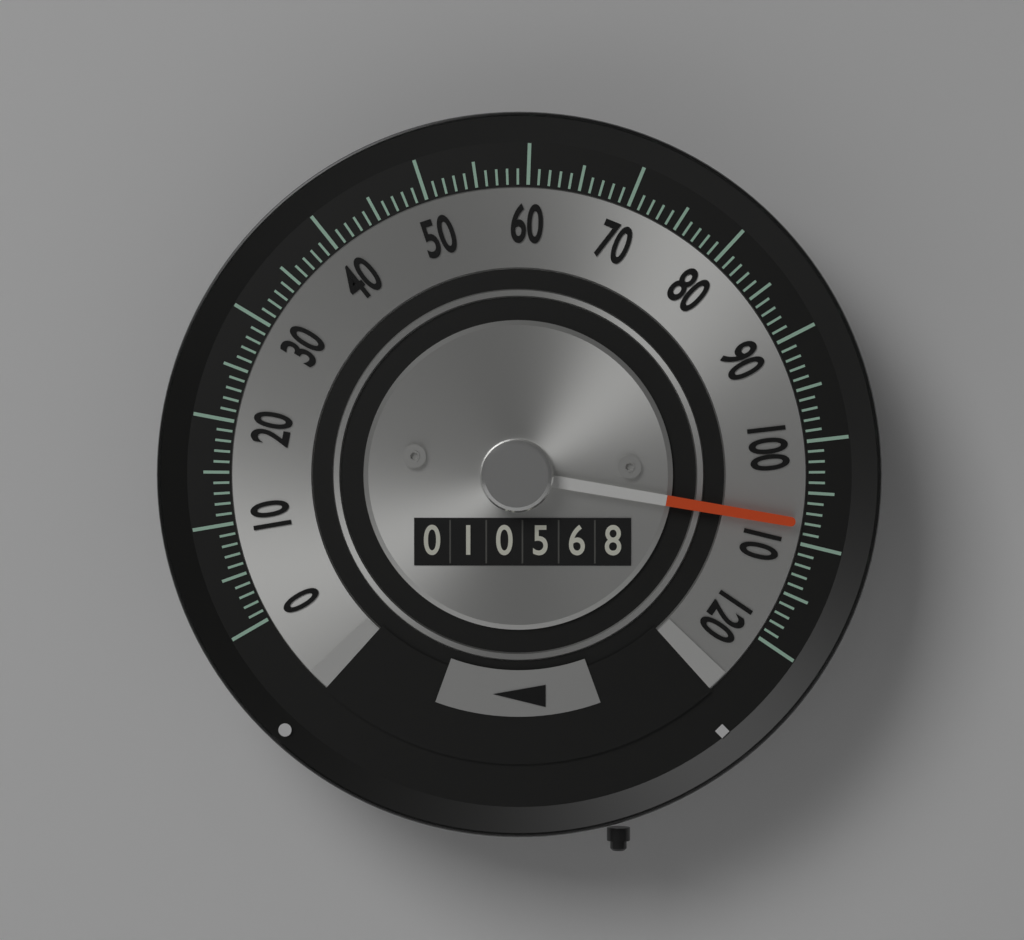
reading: 108 (no unit)
